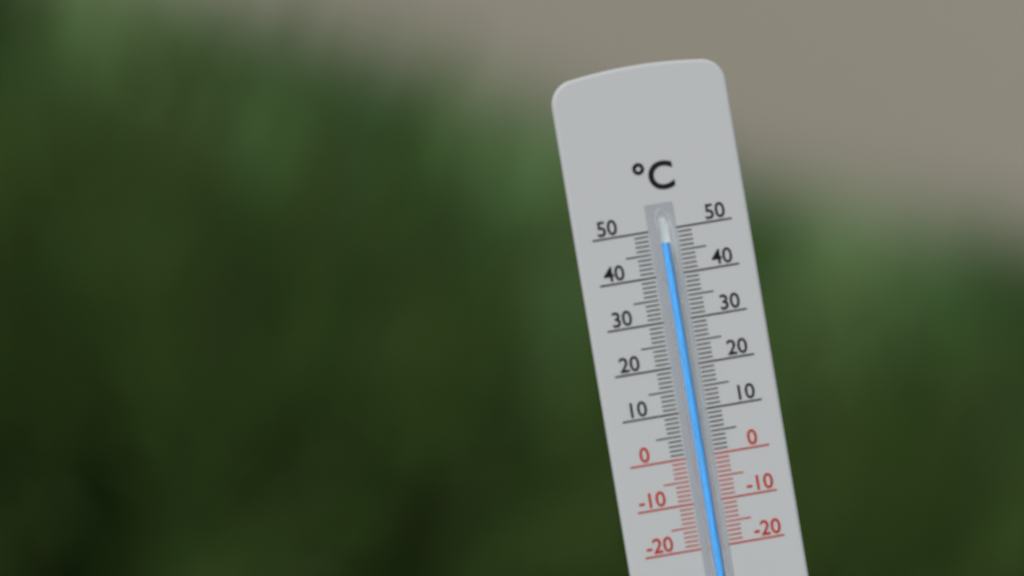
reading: 47 °C
